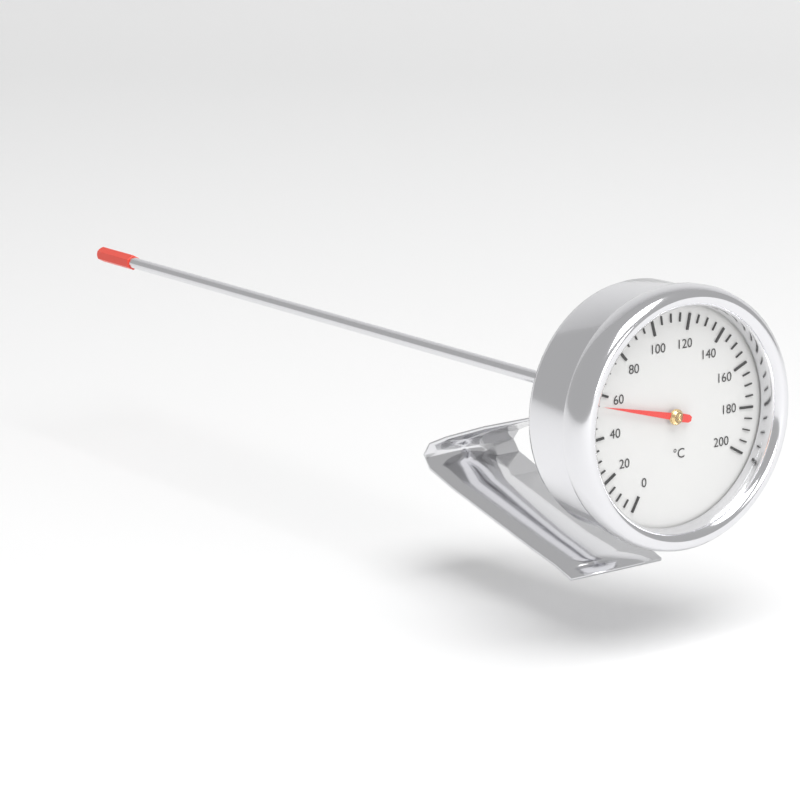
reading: 55 °C
